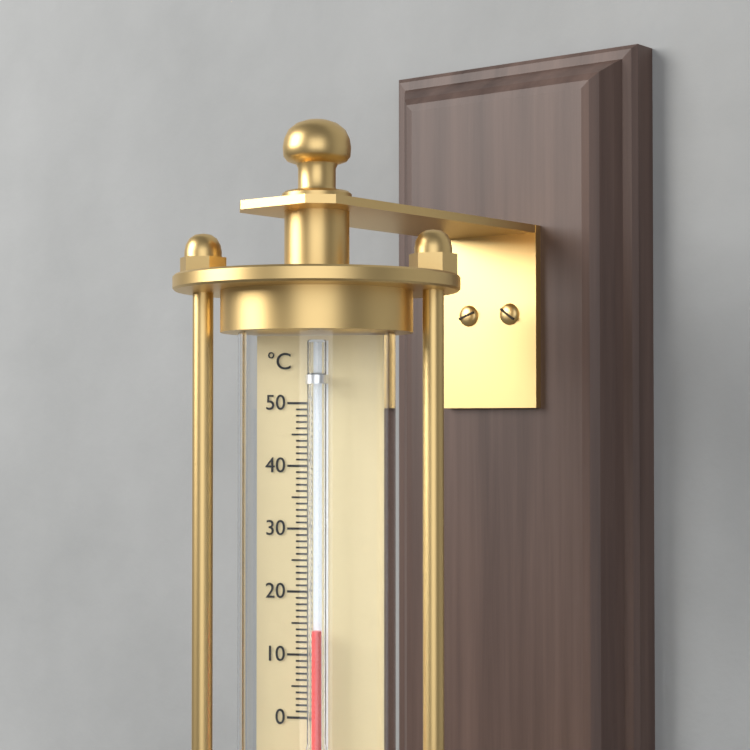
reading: 14 °C
